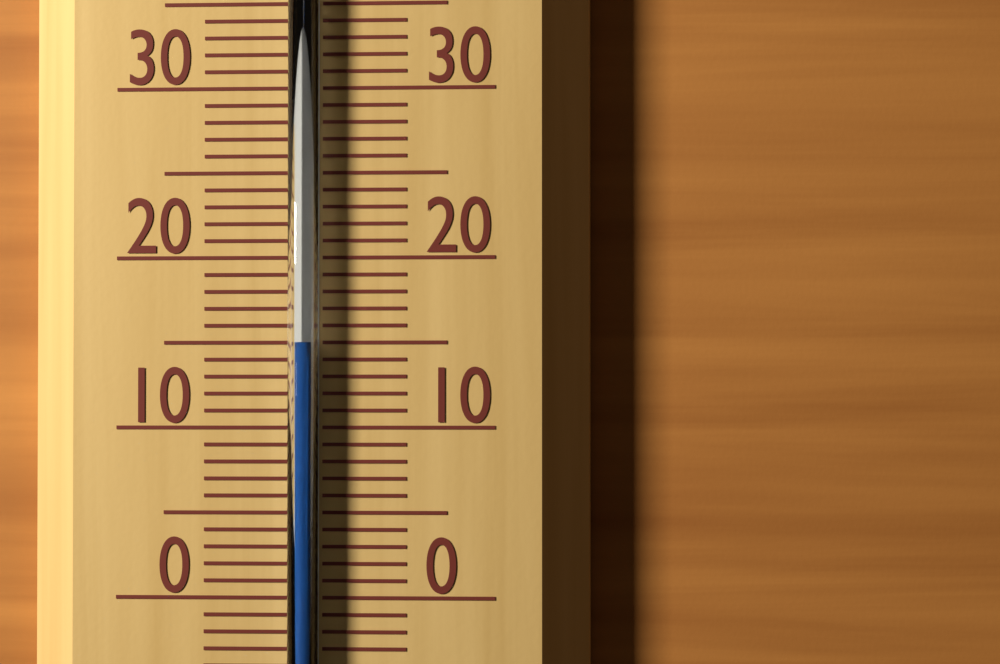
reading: 15 °C
